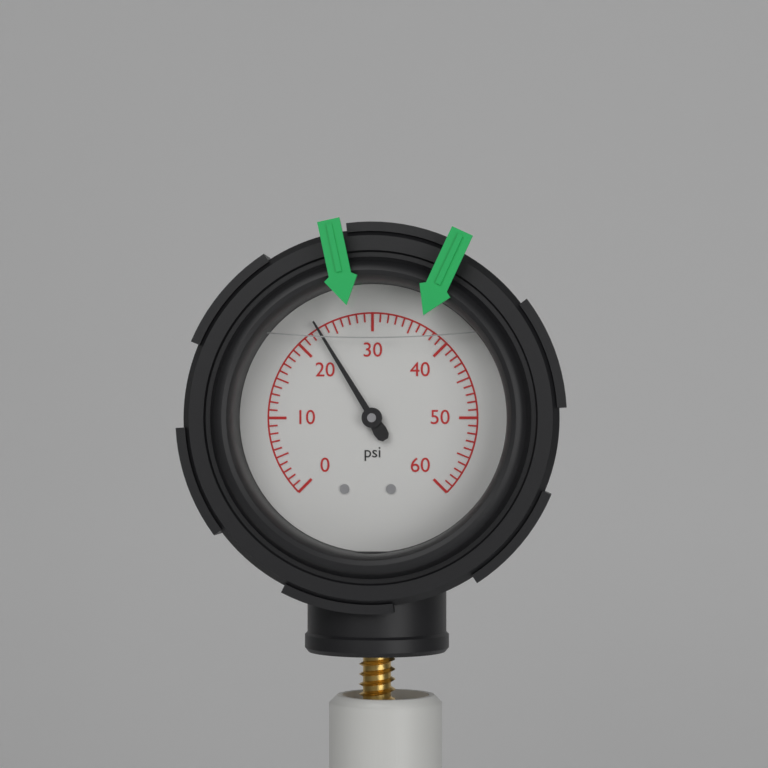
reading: 23 psi
